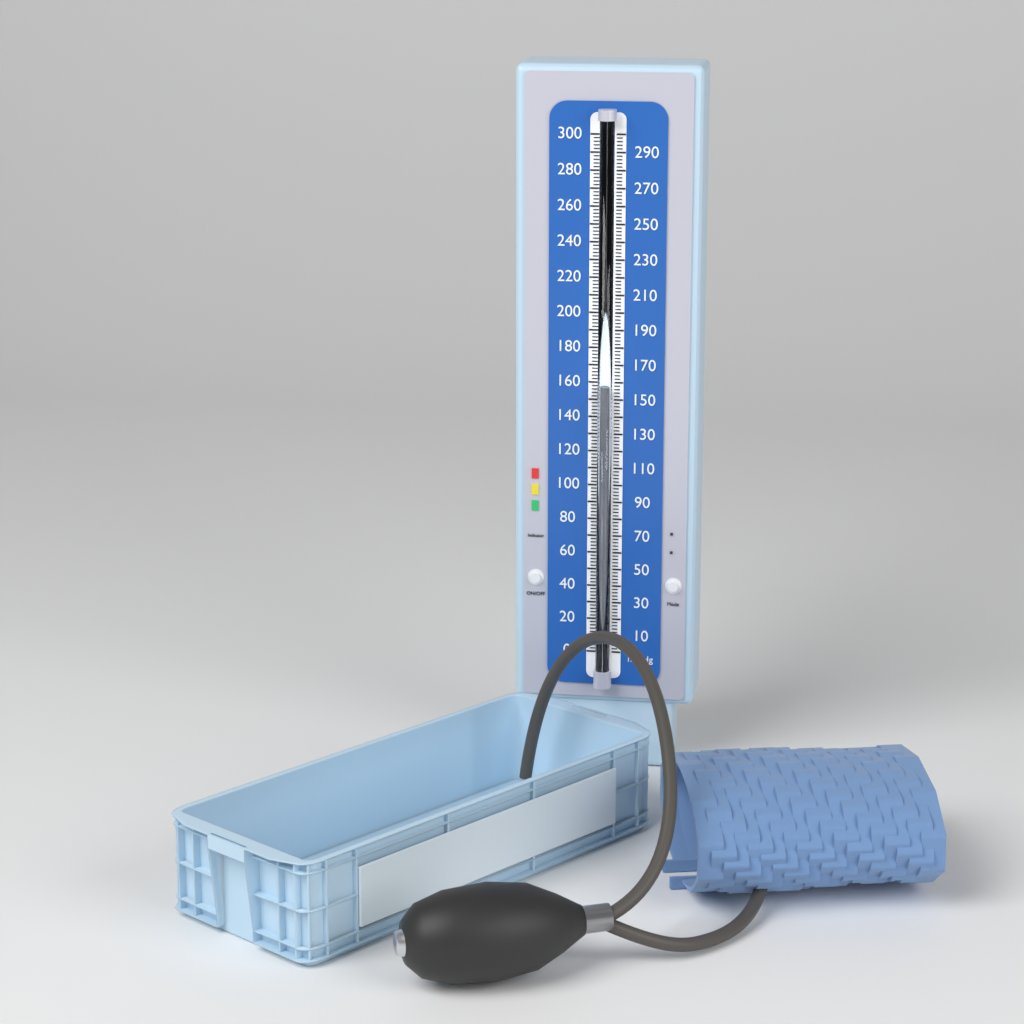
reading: 158 mmHg
